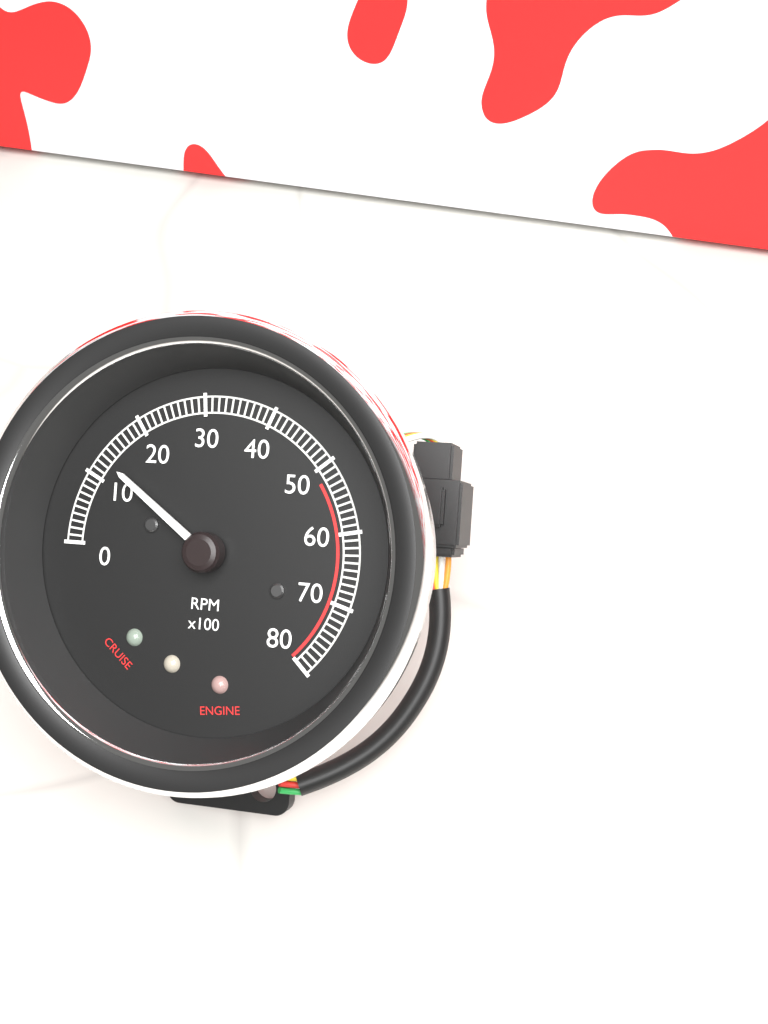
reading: 1300 RPM
